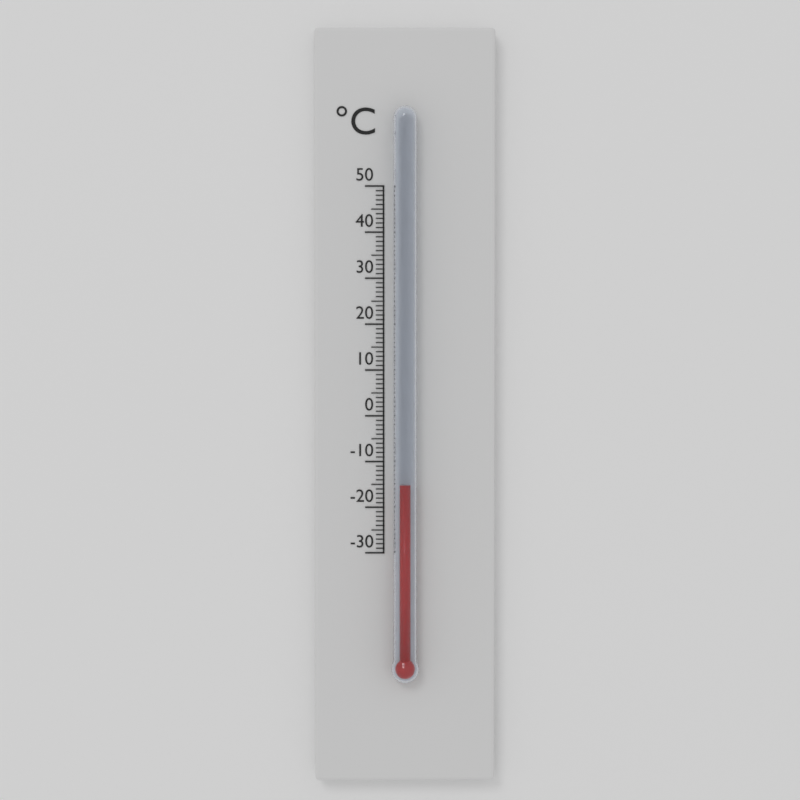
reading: -15 °C
